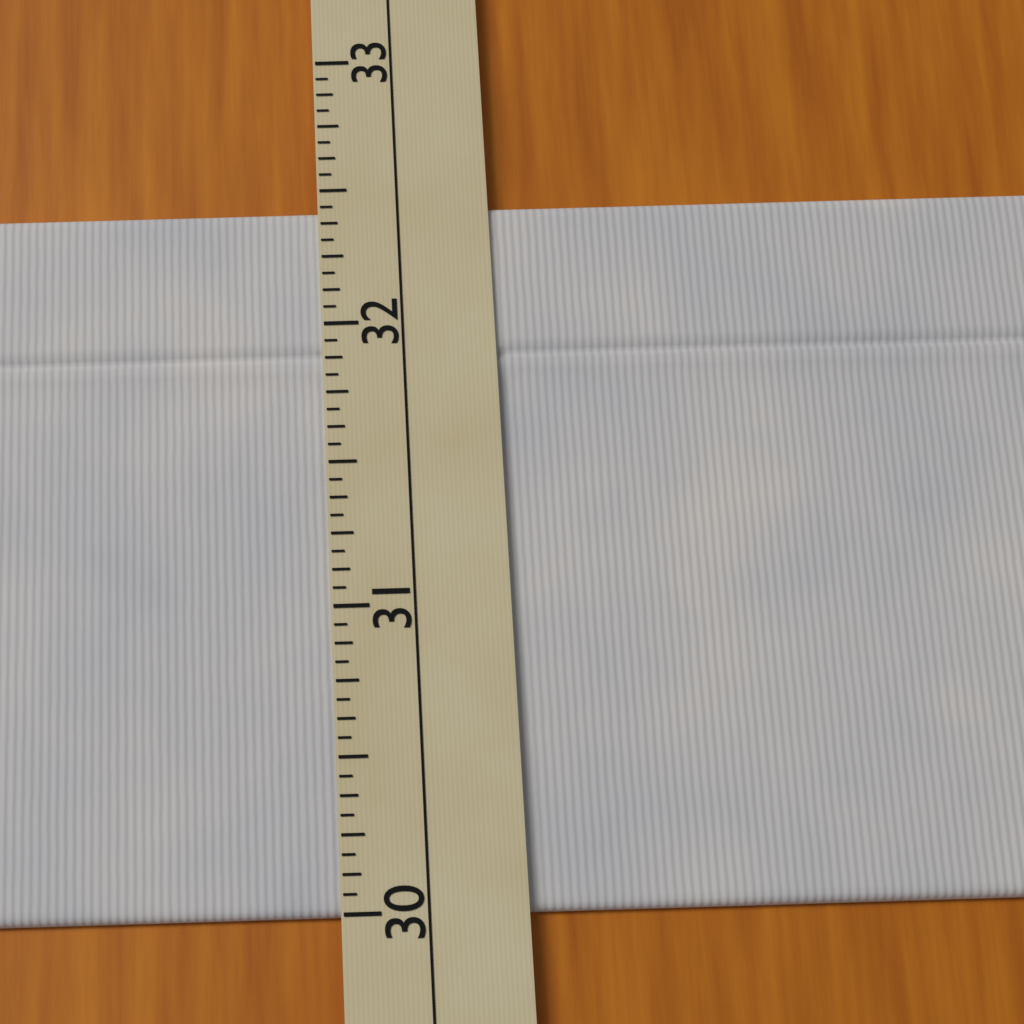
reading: 32.4375 (no unit)
